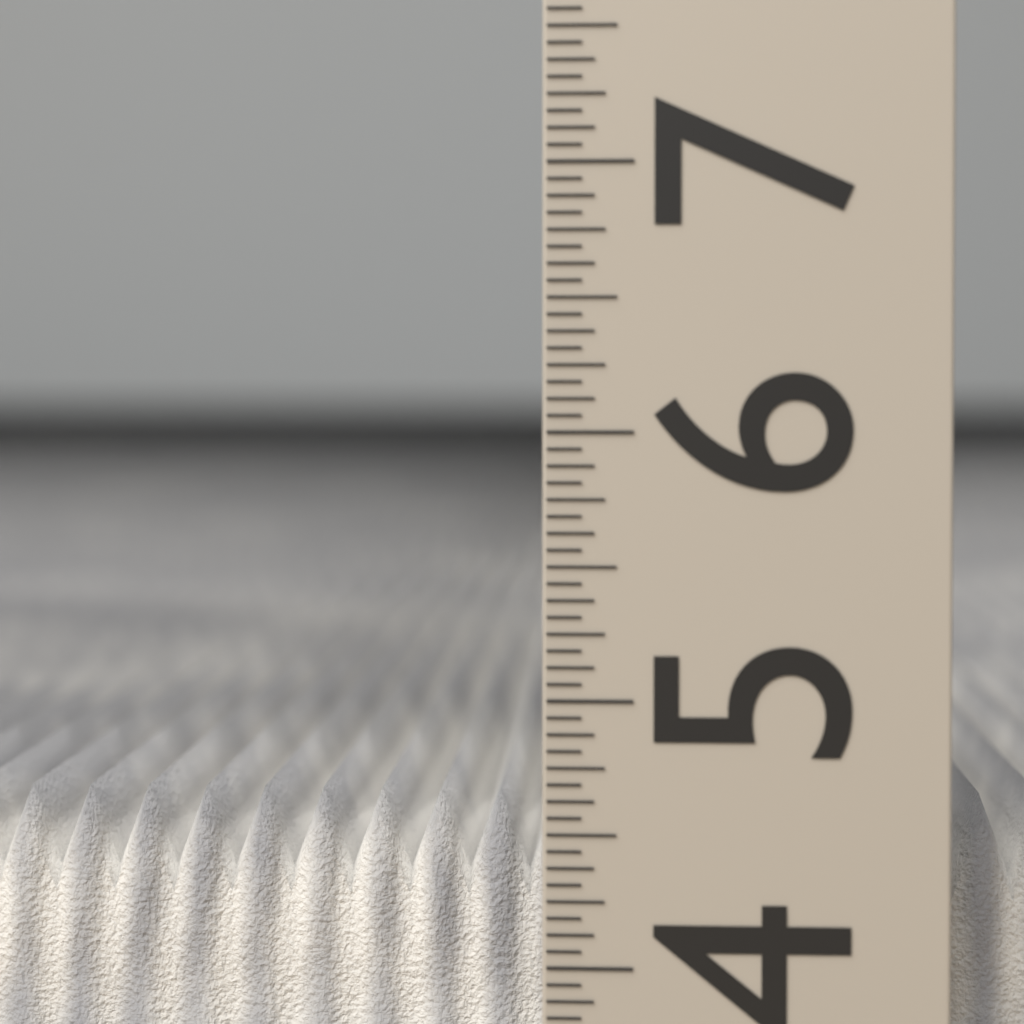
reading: 4.5625 (no unit)
